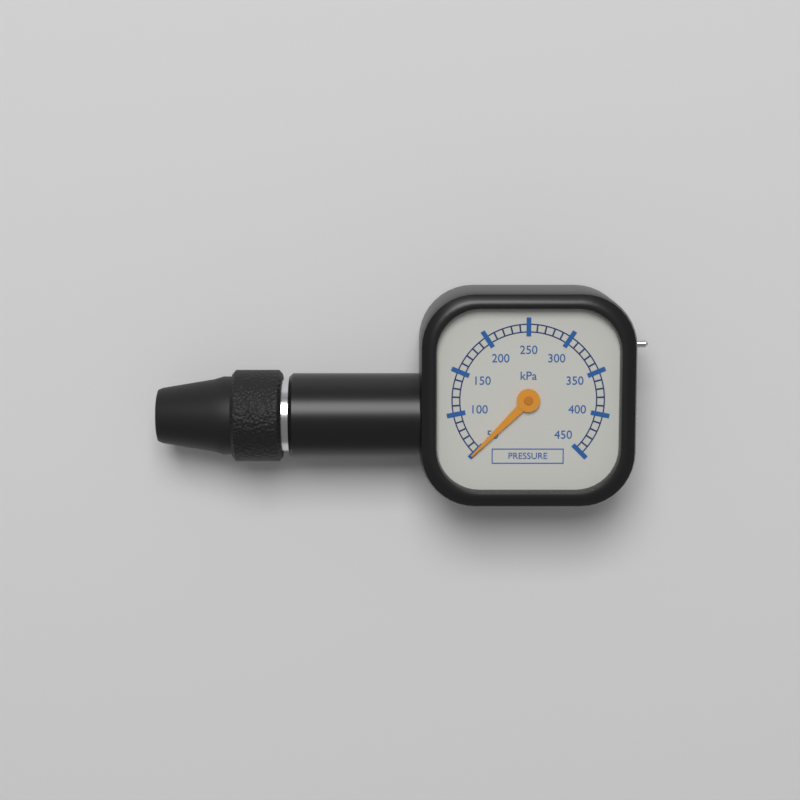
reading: 50 kPa
